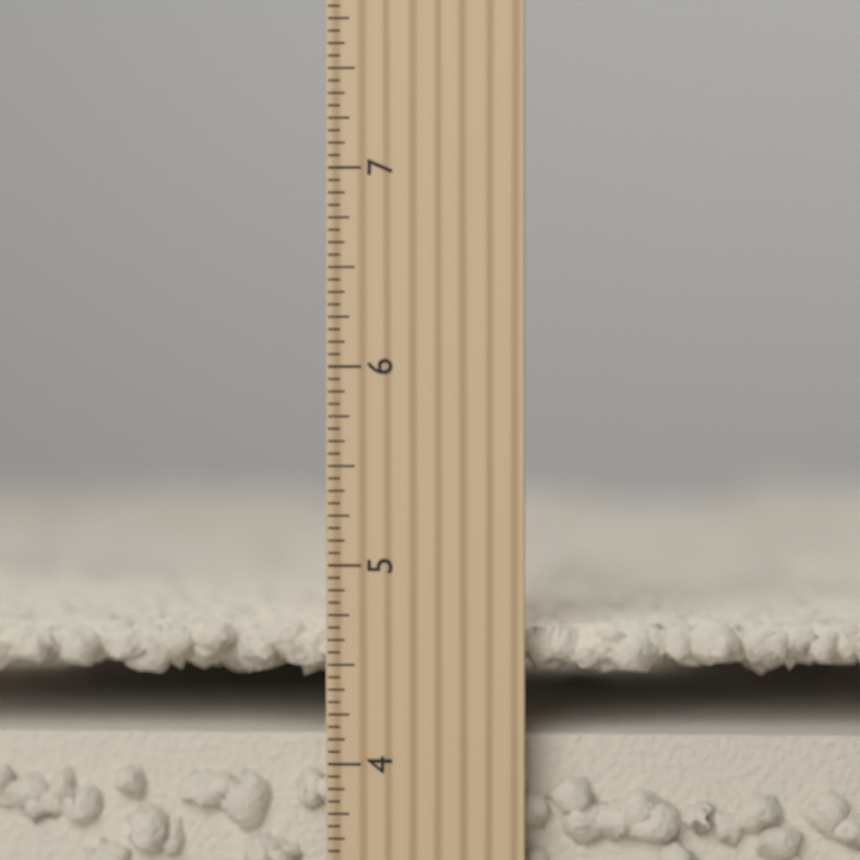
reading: 4.6875 inch
